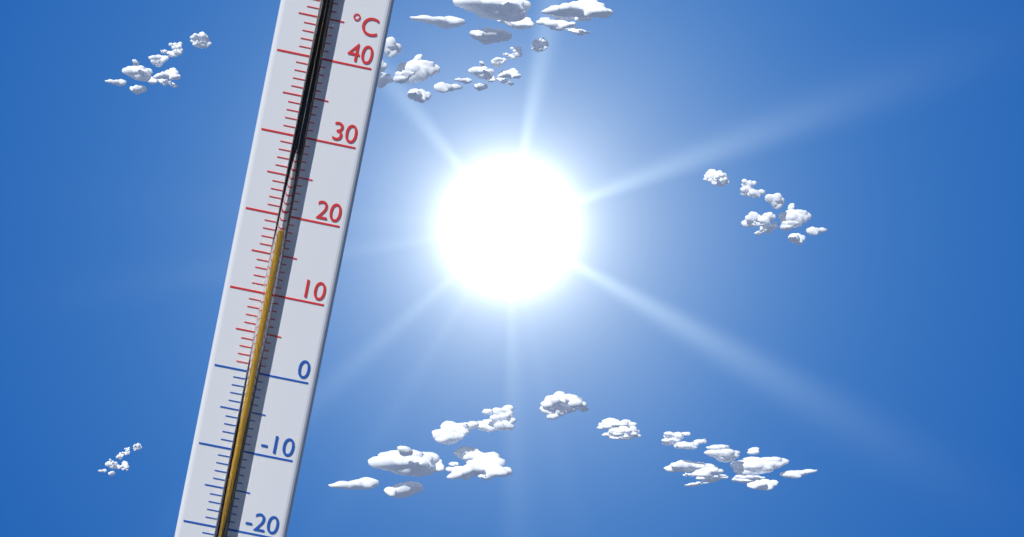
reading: 18 °C
